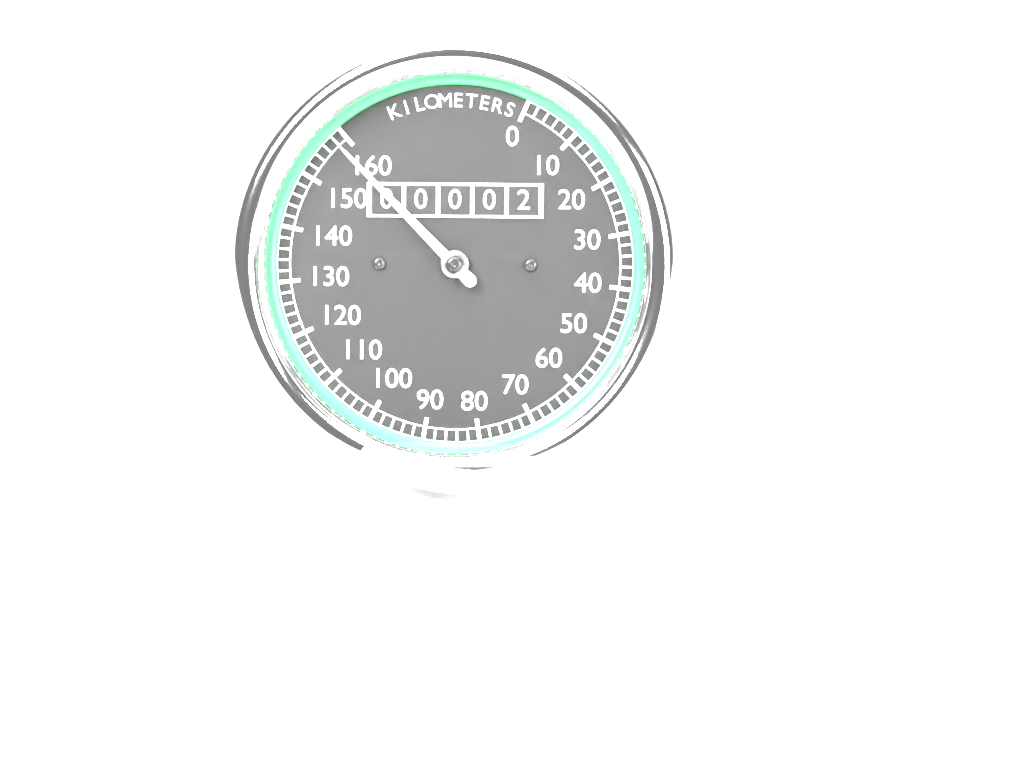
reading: 158 km/h
